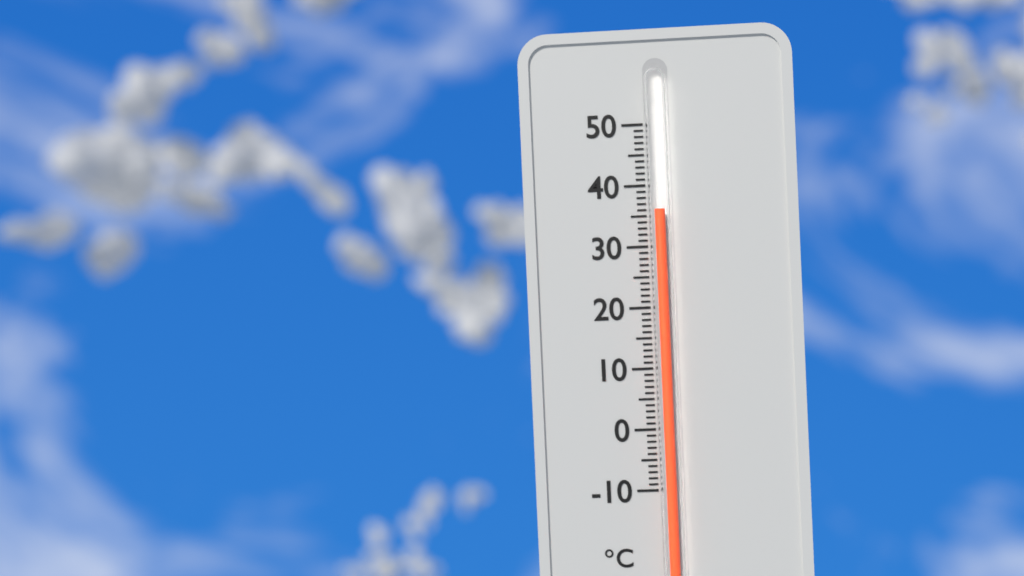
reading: 36 °C
